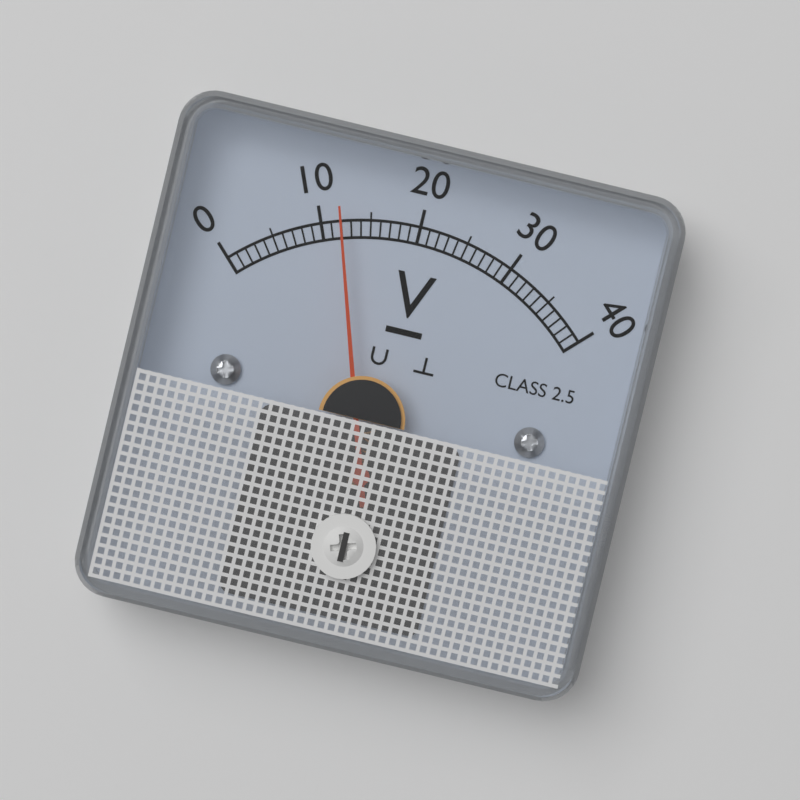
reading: 12 V
